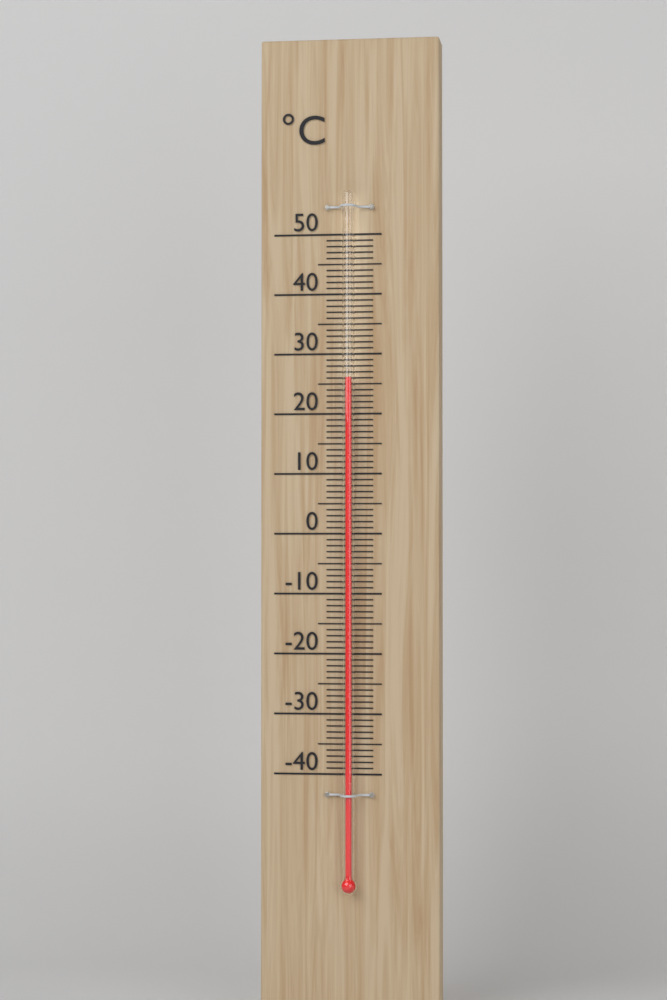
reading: 26 °C
